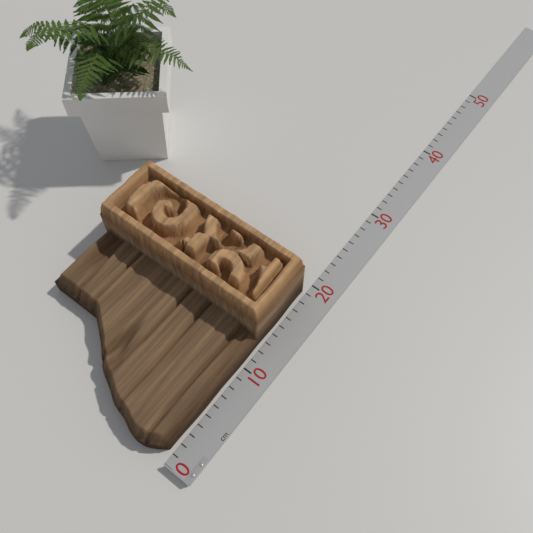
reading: 19 cm
